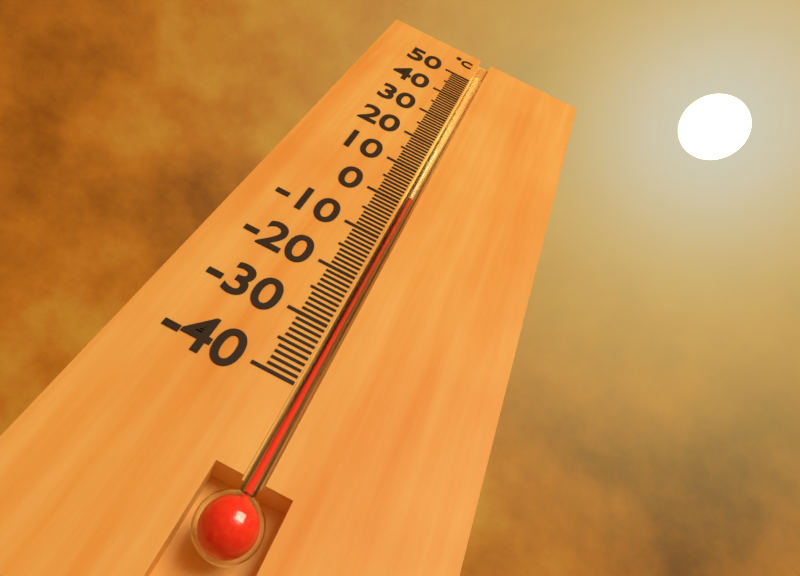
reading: 2 °C
